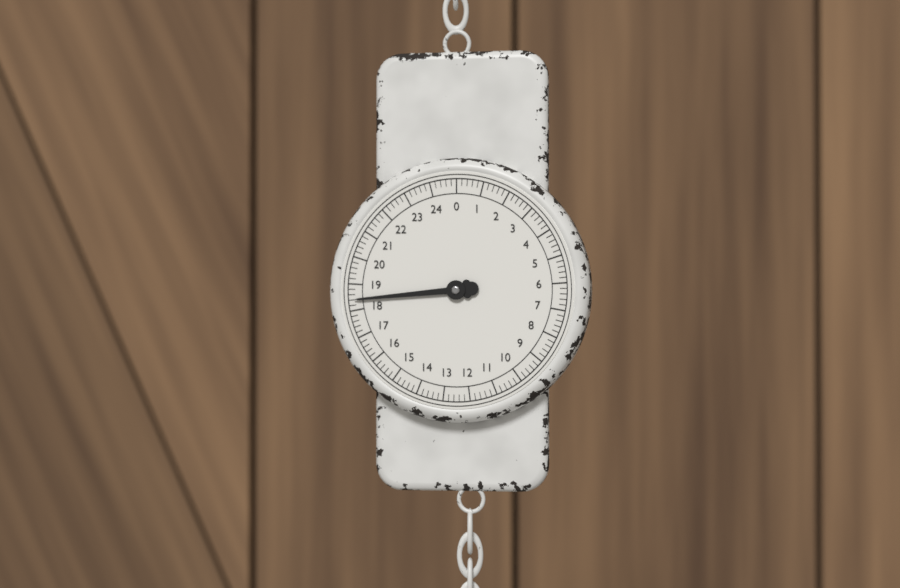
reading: 18.4 (no unit)
